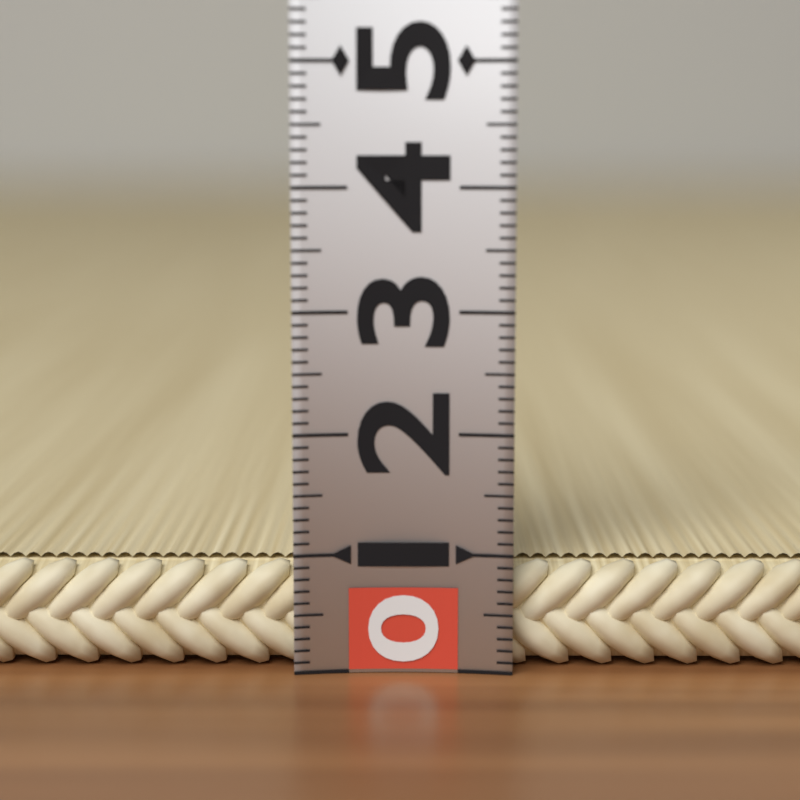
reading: 0.9 (no unit)
